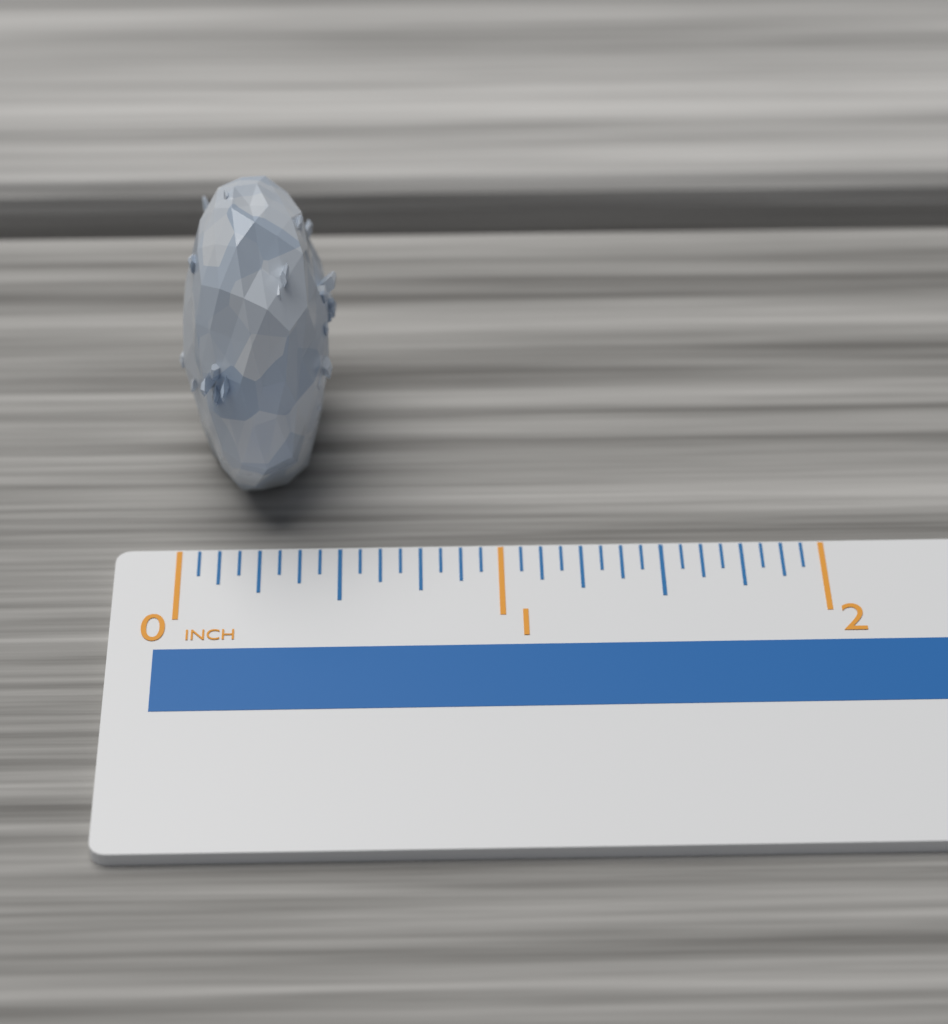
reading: 0.5000 inch
